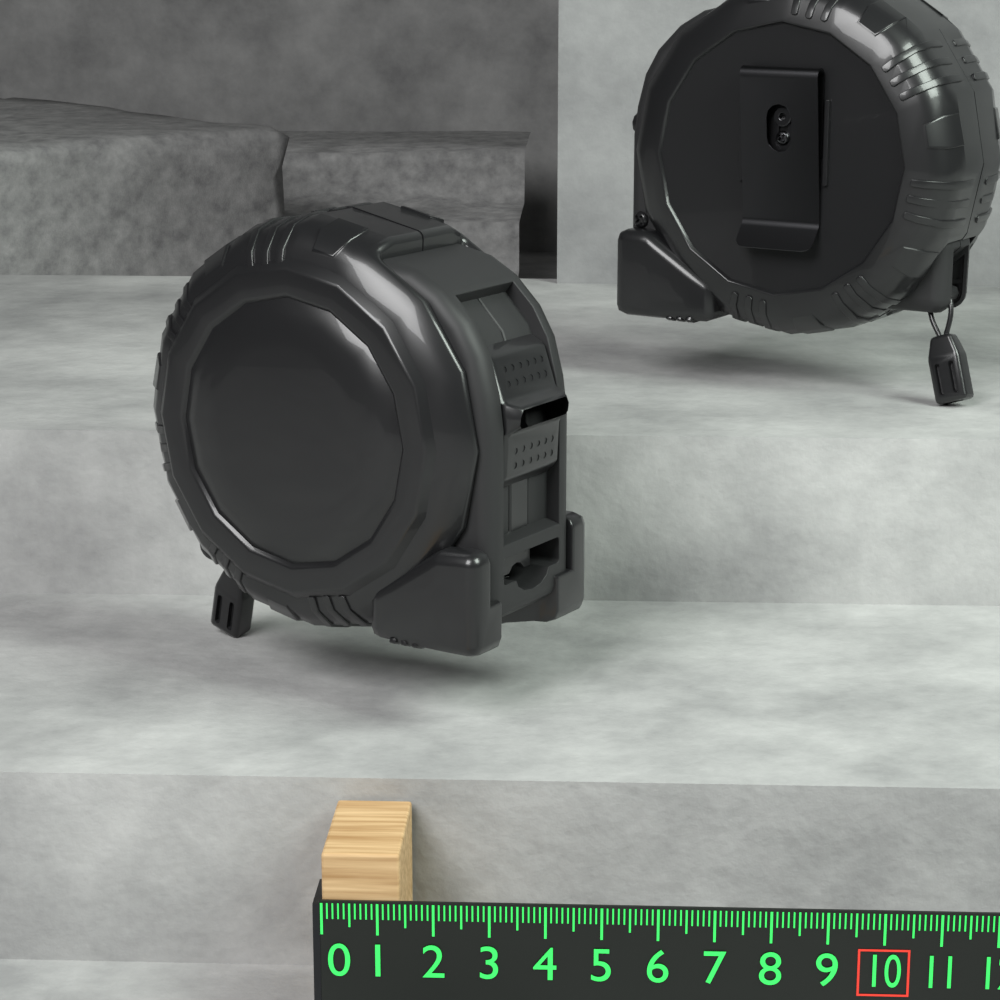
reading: 1.4 (no unit)
